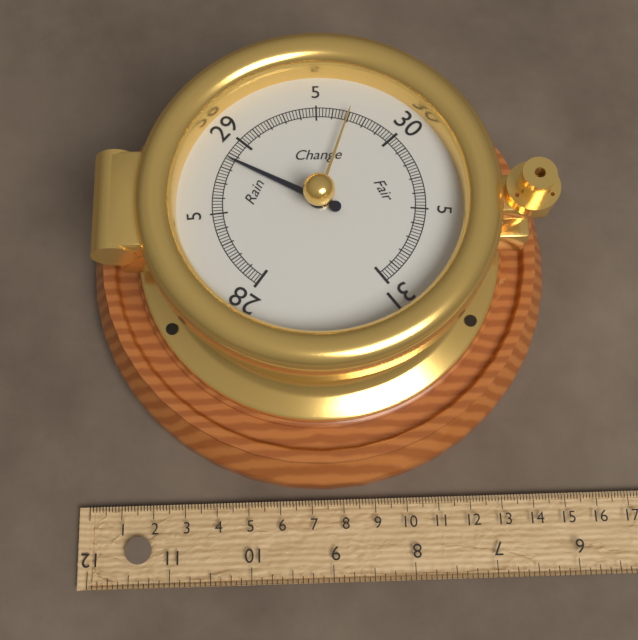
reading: 28.86 inHg
